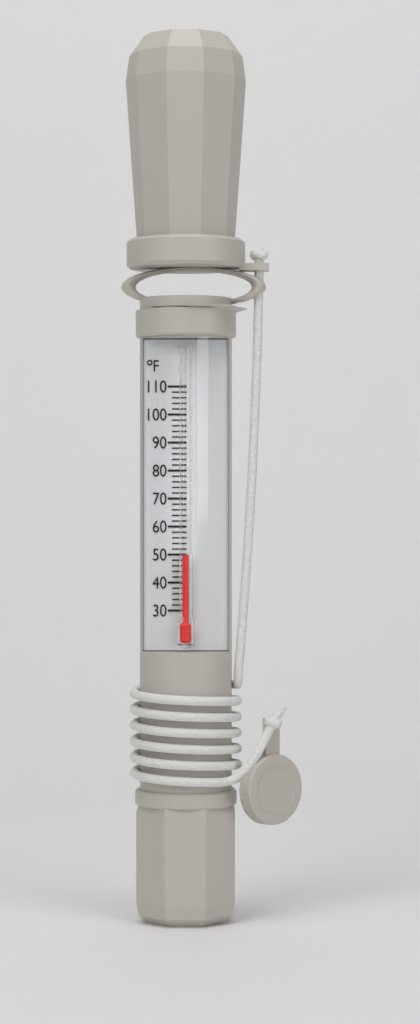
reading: 50 °F
